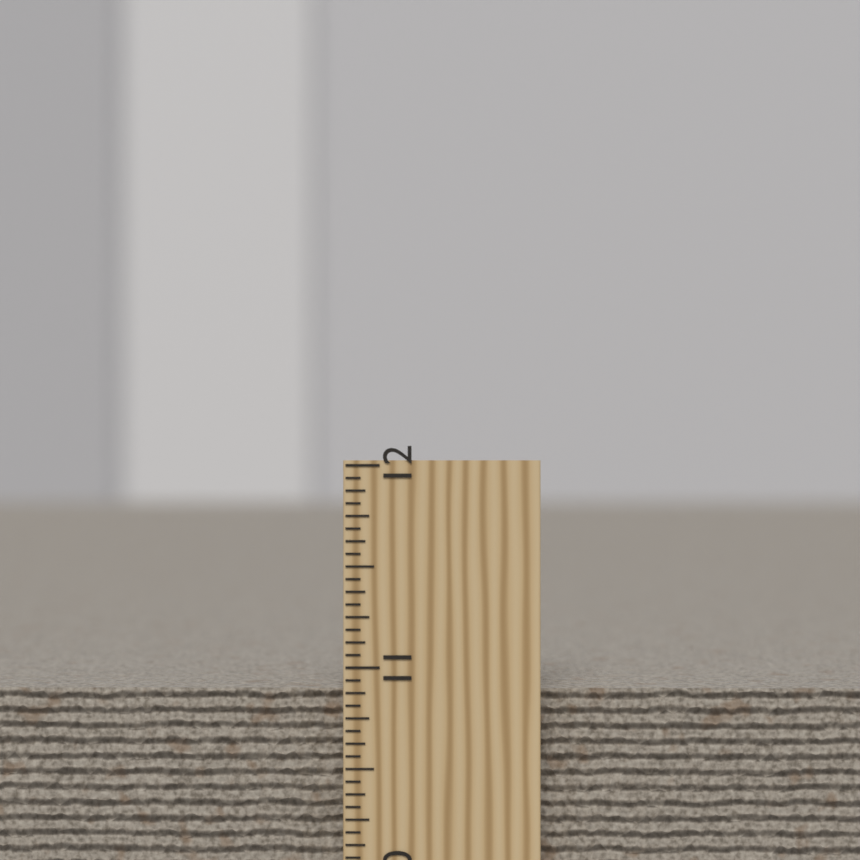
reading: 10.8750 inch
